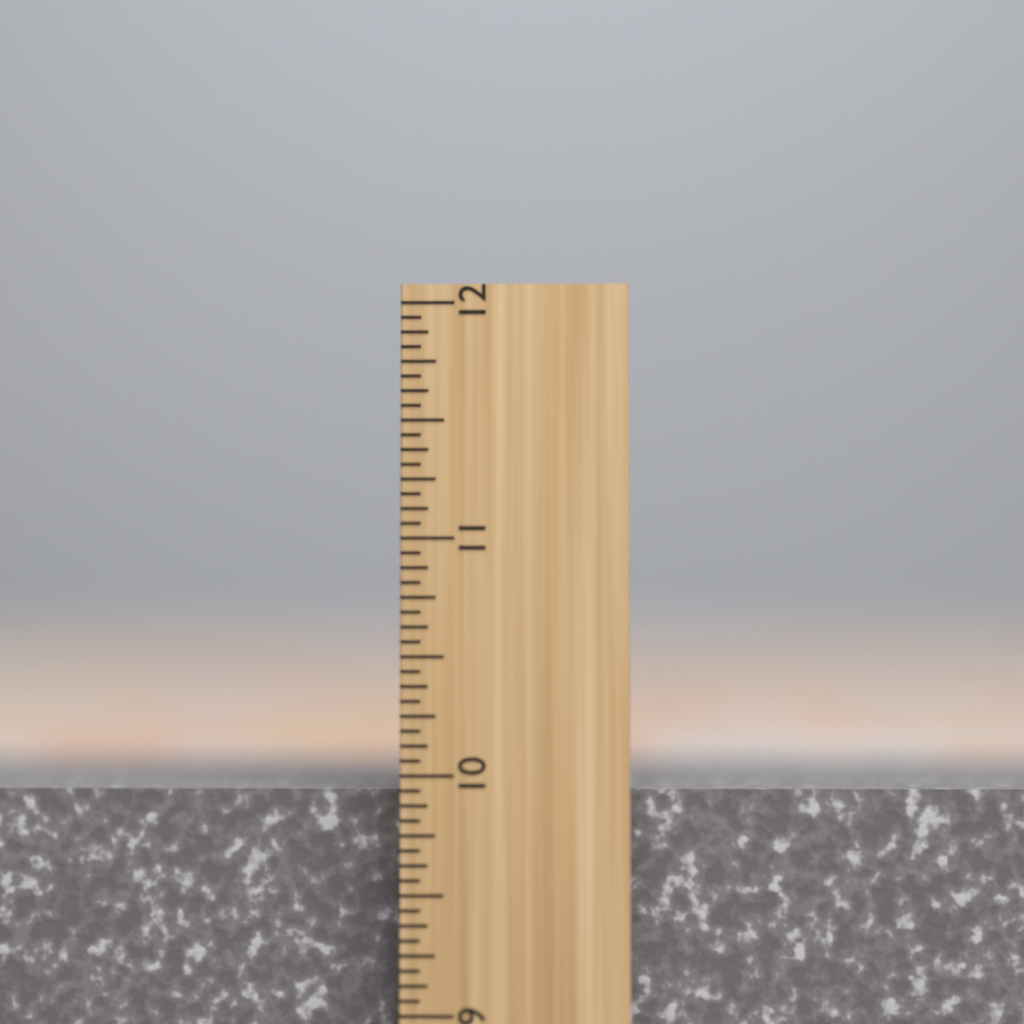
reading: 9.9375 inch
